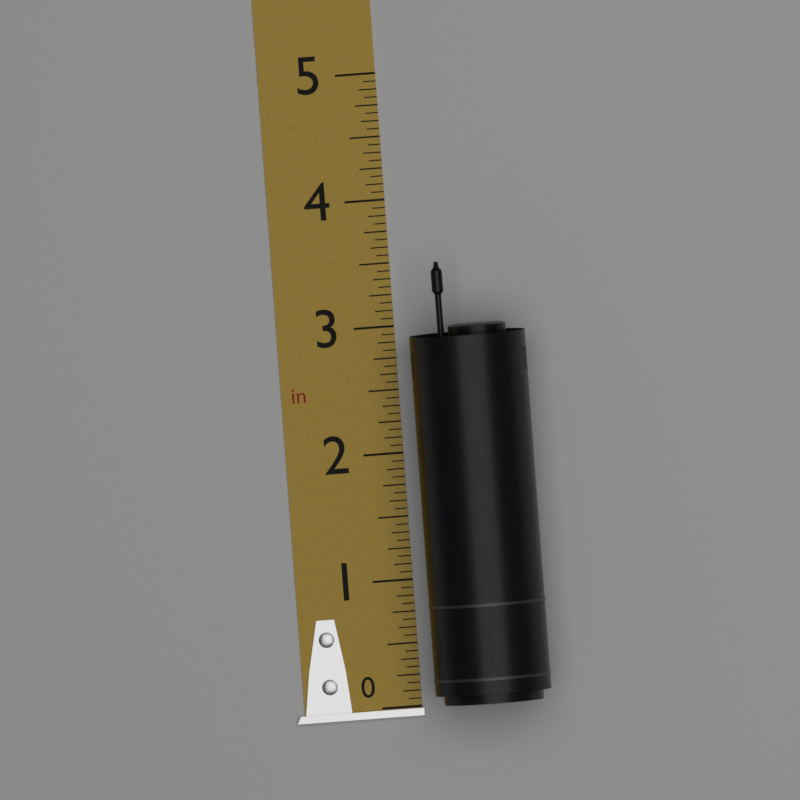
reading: 3.5000 in
